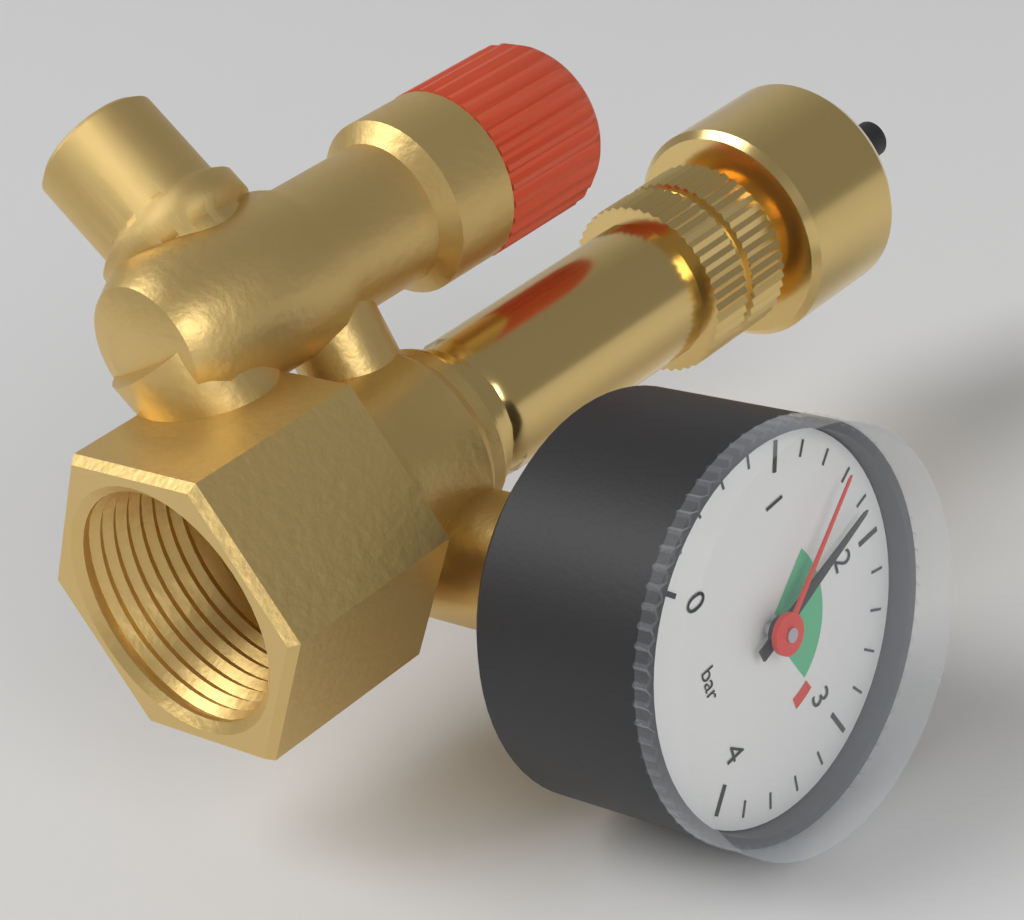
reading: 1.8 bar
